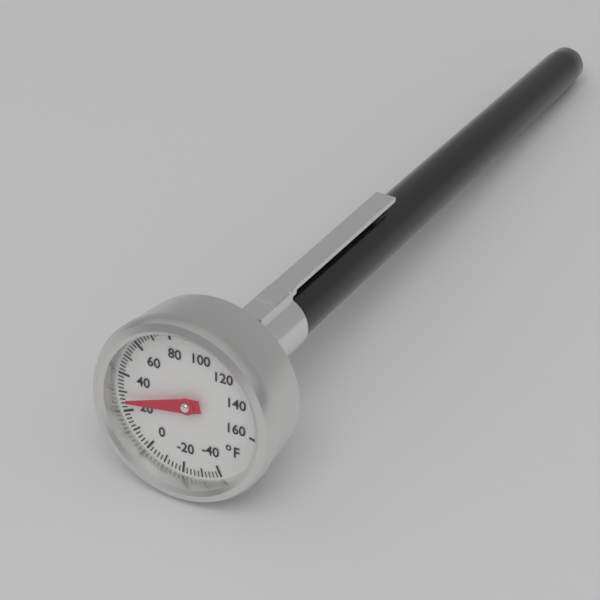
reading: 26 °F
